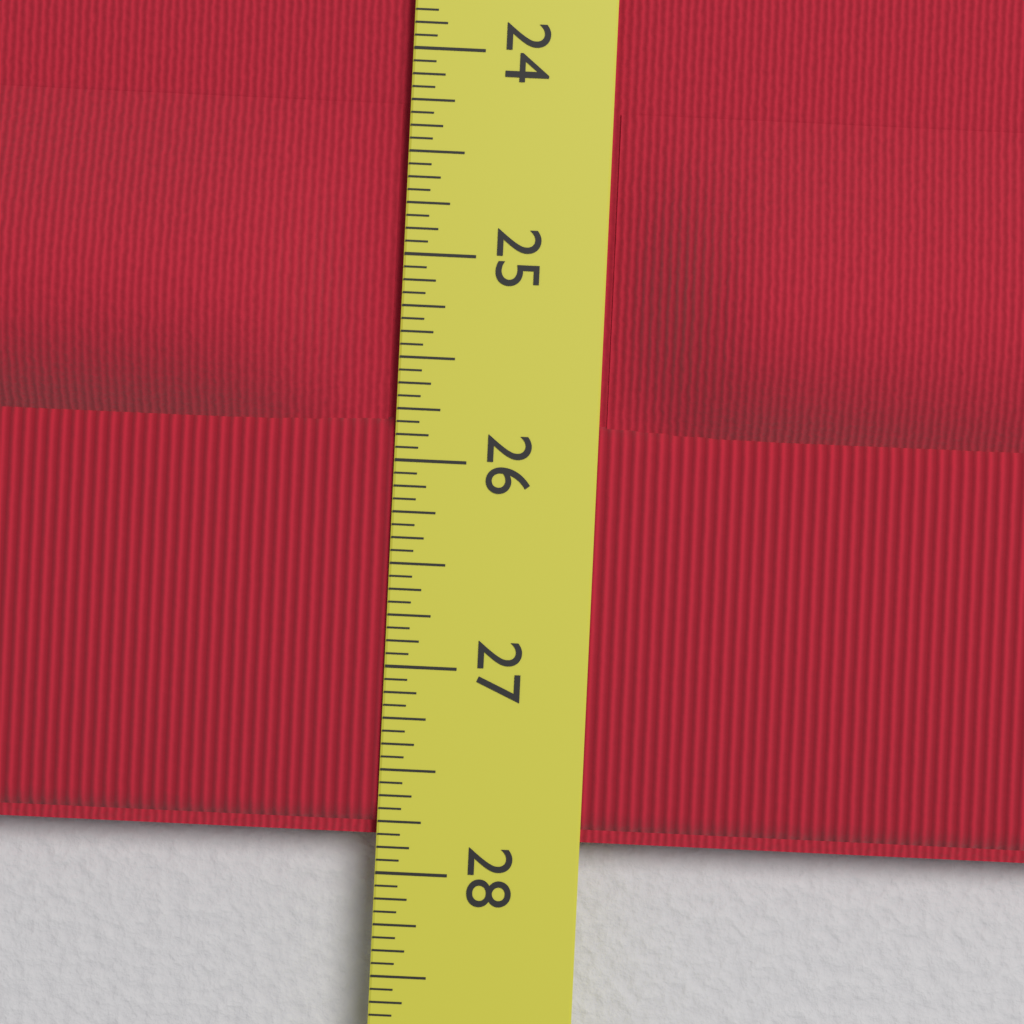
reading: 27.8125 in
